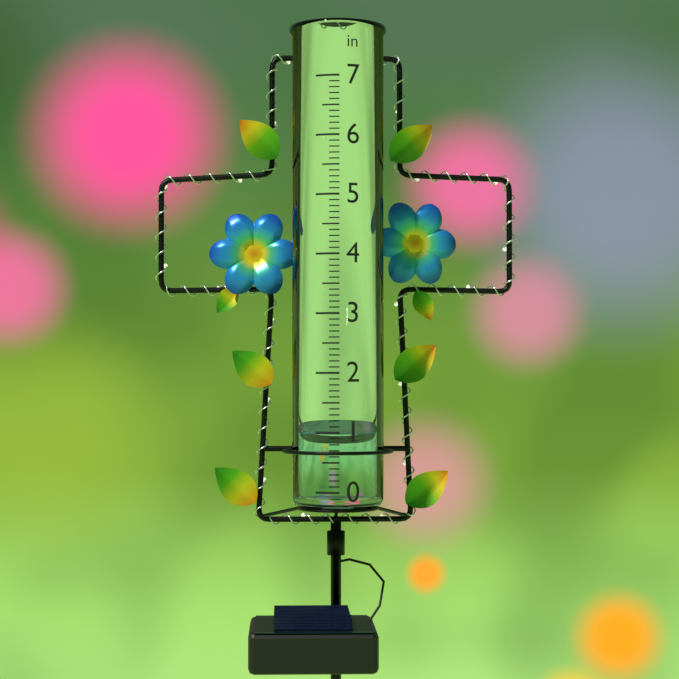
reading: 1.0 in
